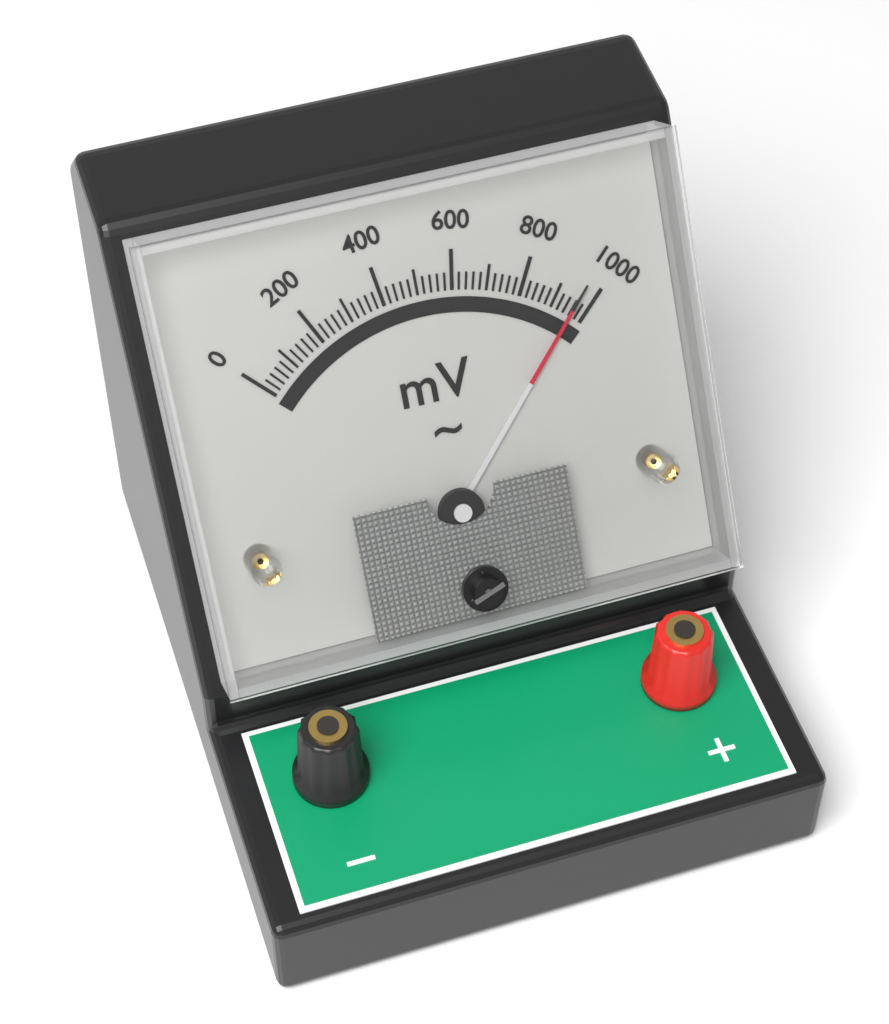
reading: 960 mV
